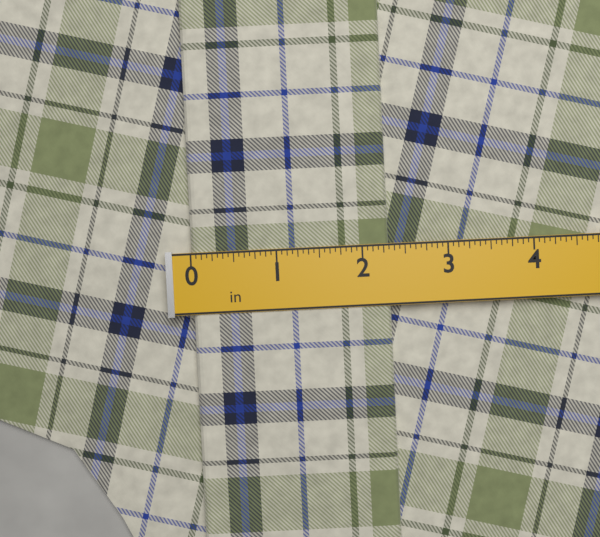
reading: 2.3125 in
